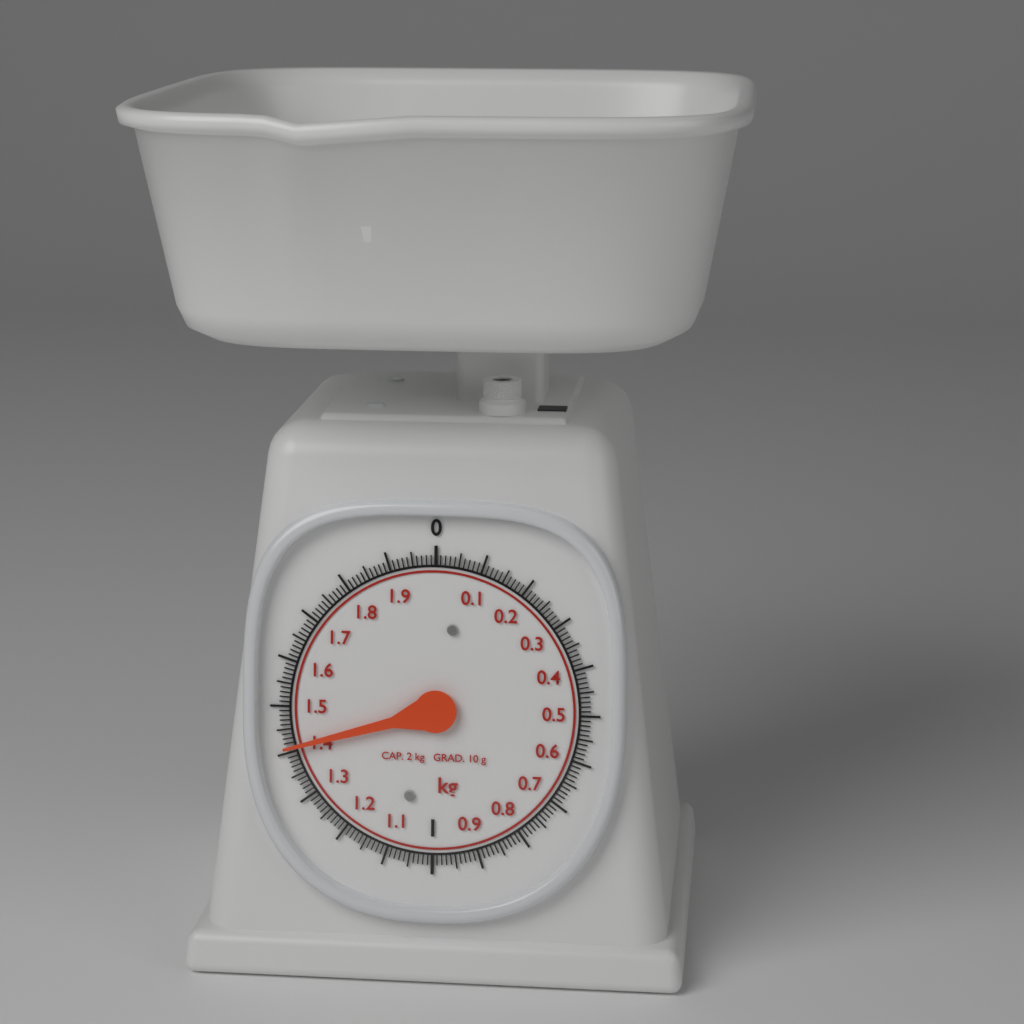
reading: 1.41 kg
